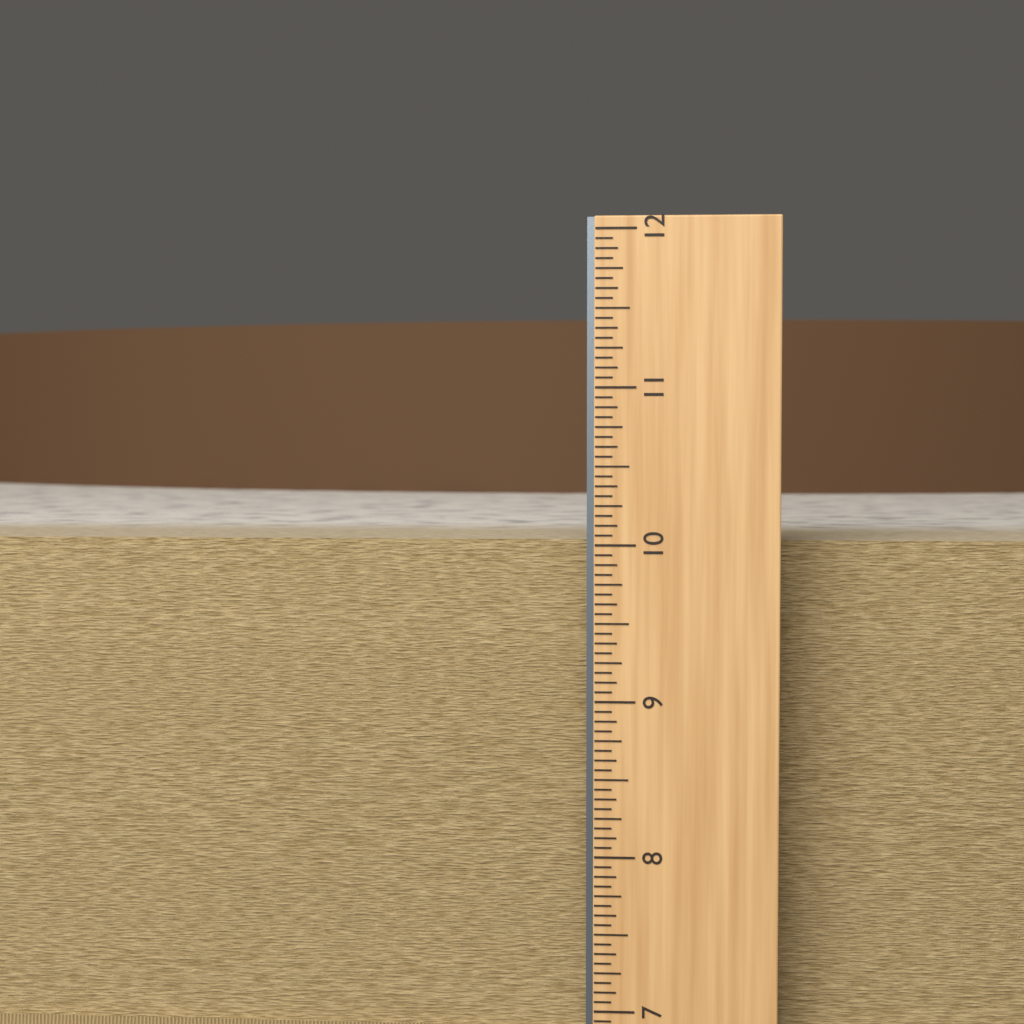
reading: 10.0000 in
